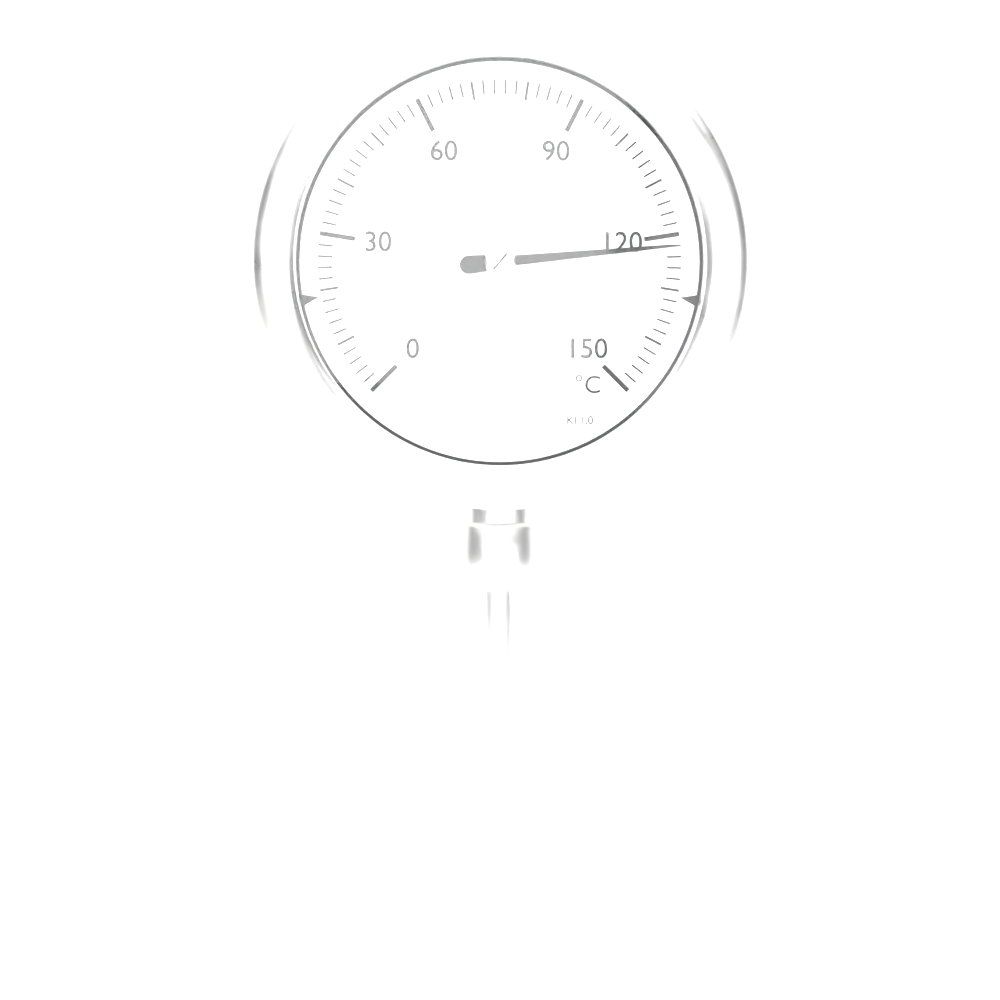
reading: 122 °C
